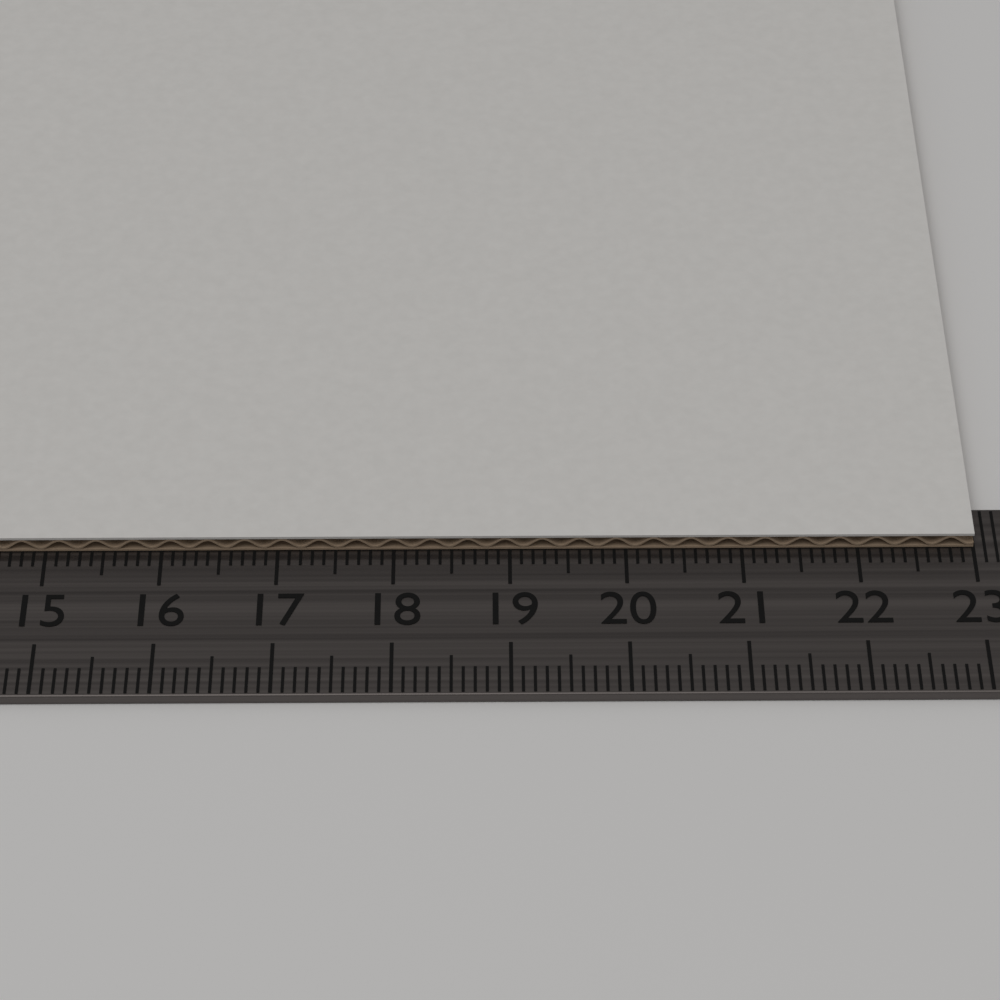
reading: 23.0 cm
